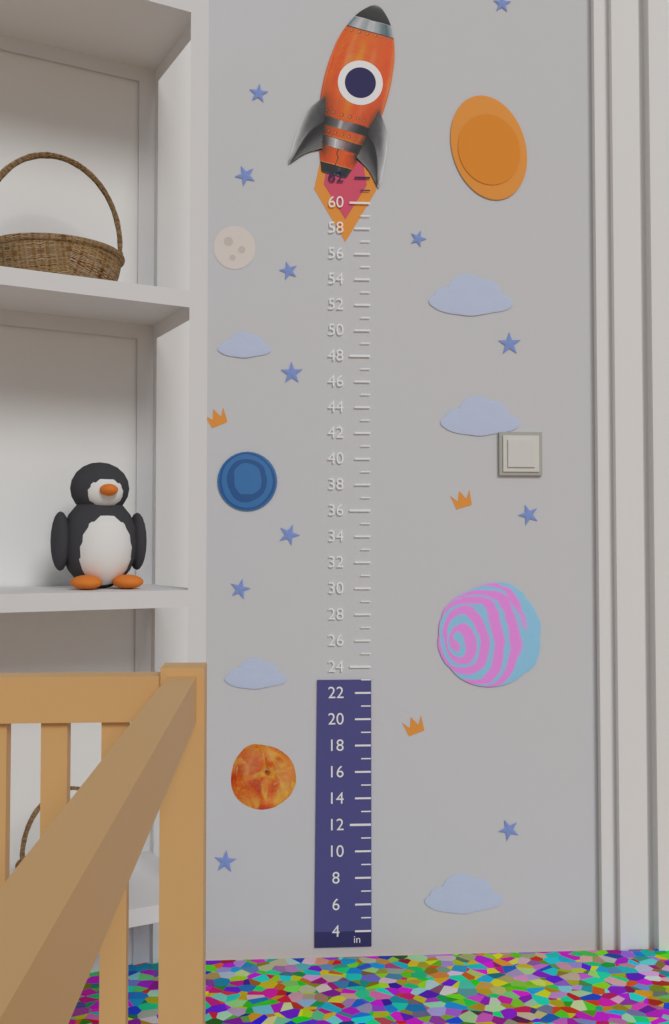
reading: 23 in
